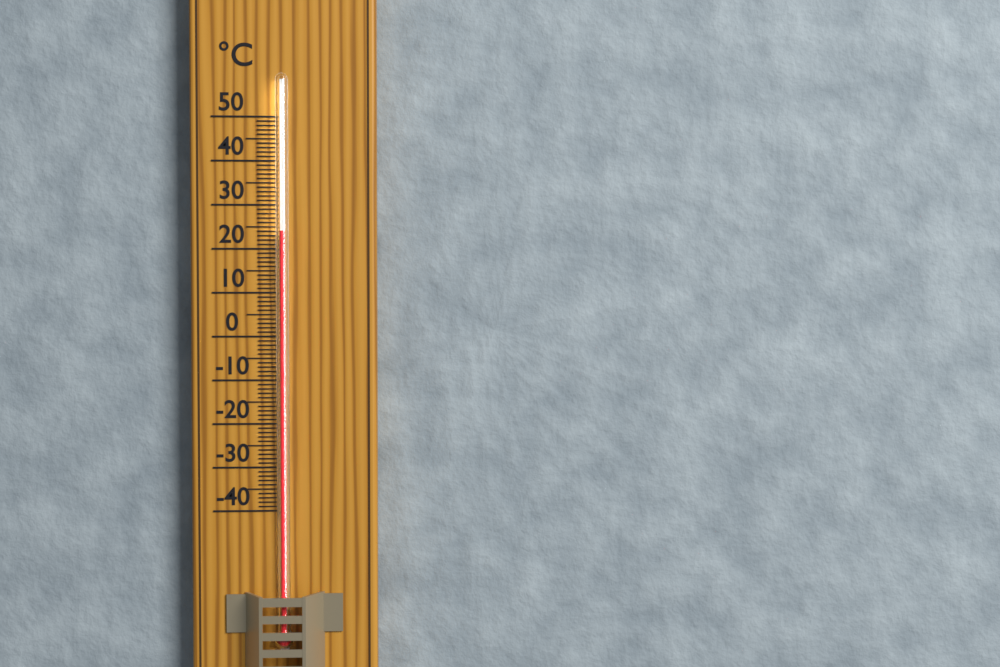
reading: 24 °C
